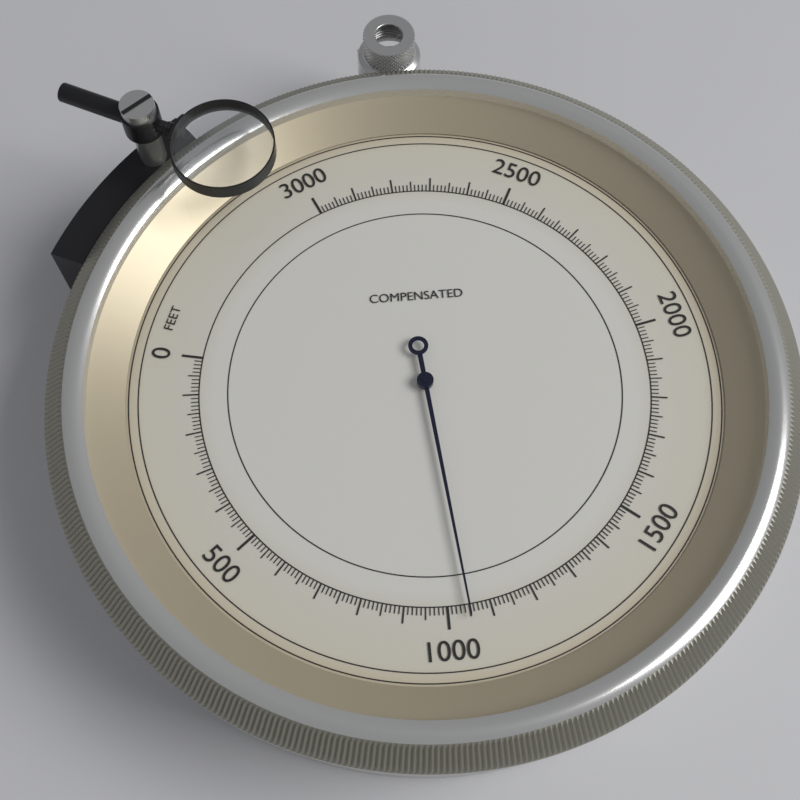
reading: 1050 feet
